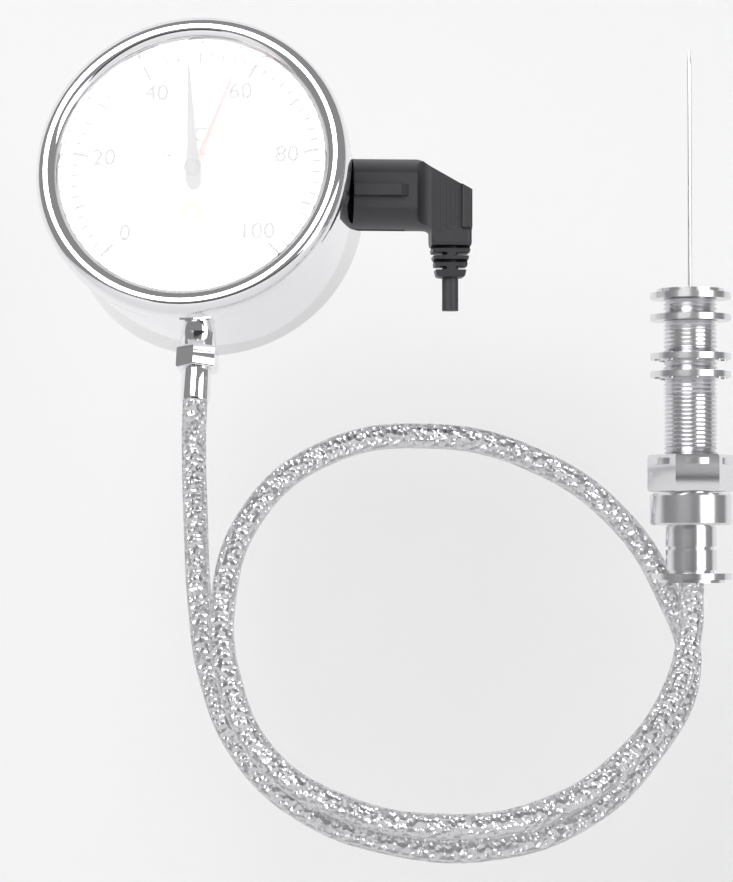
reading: 48 °C
